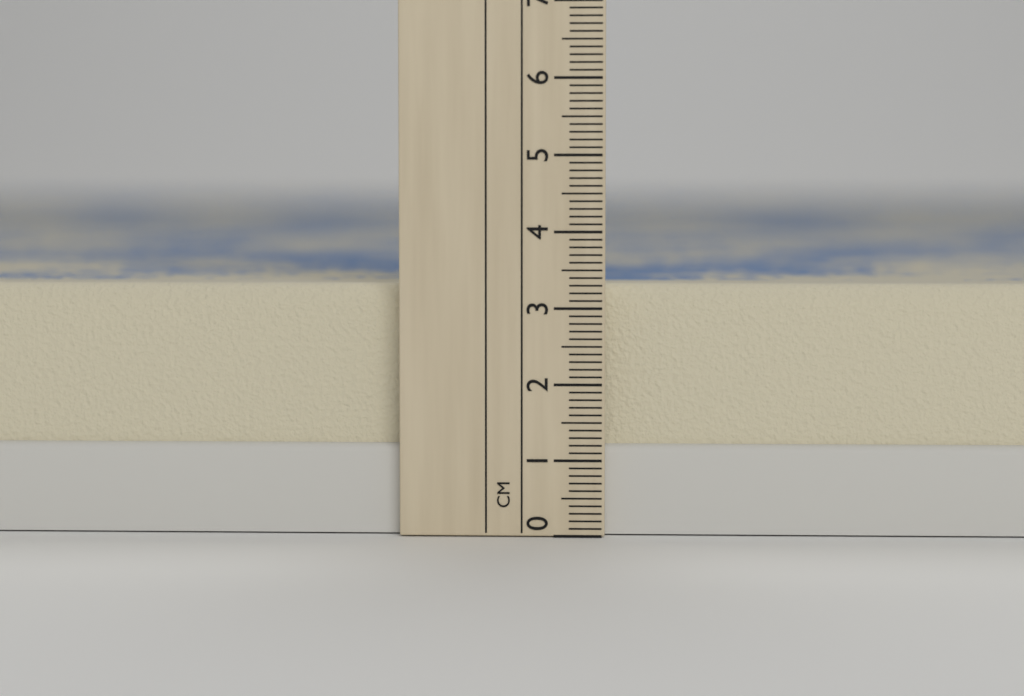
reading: 3.3 cm
